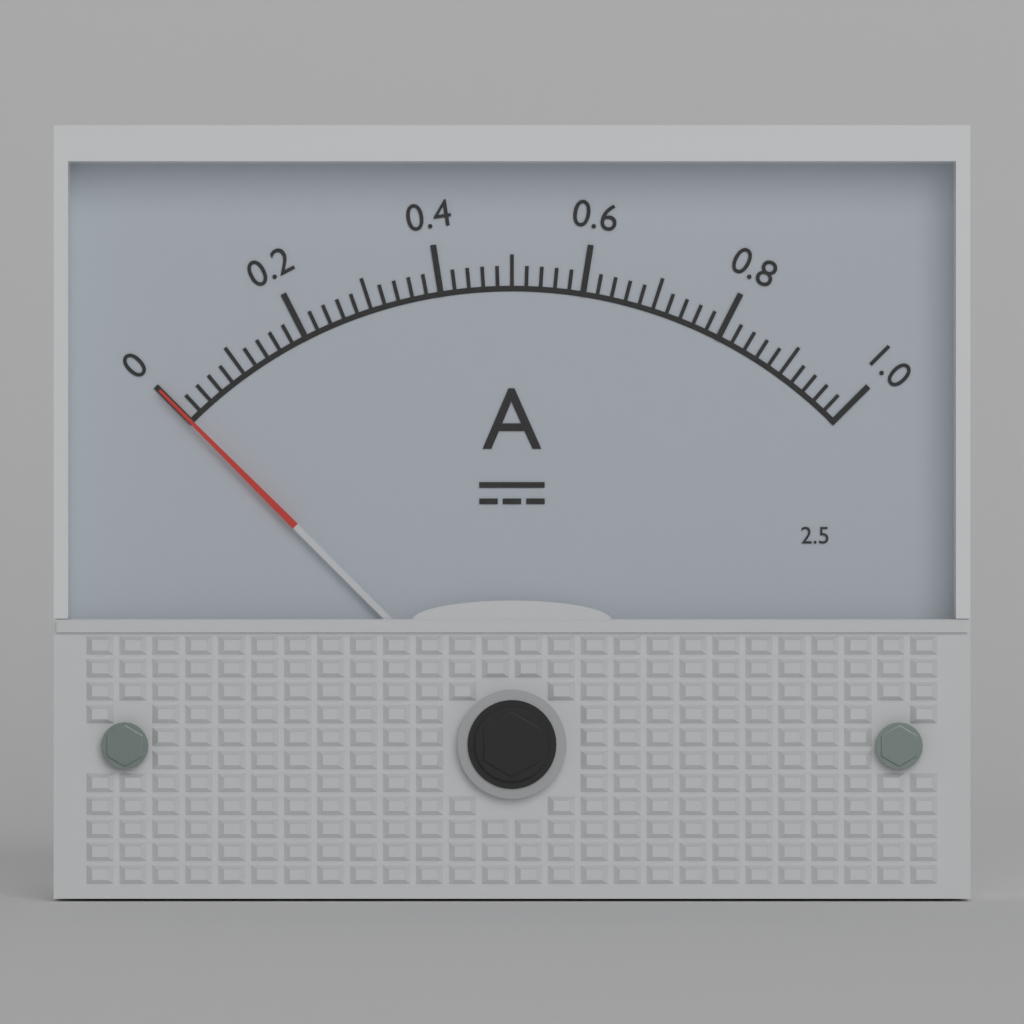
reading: 0.00 A
